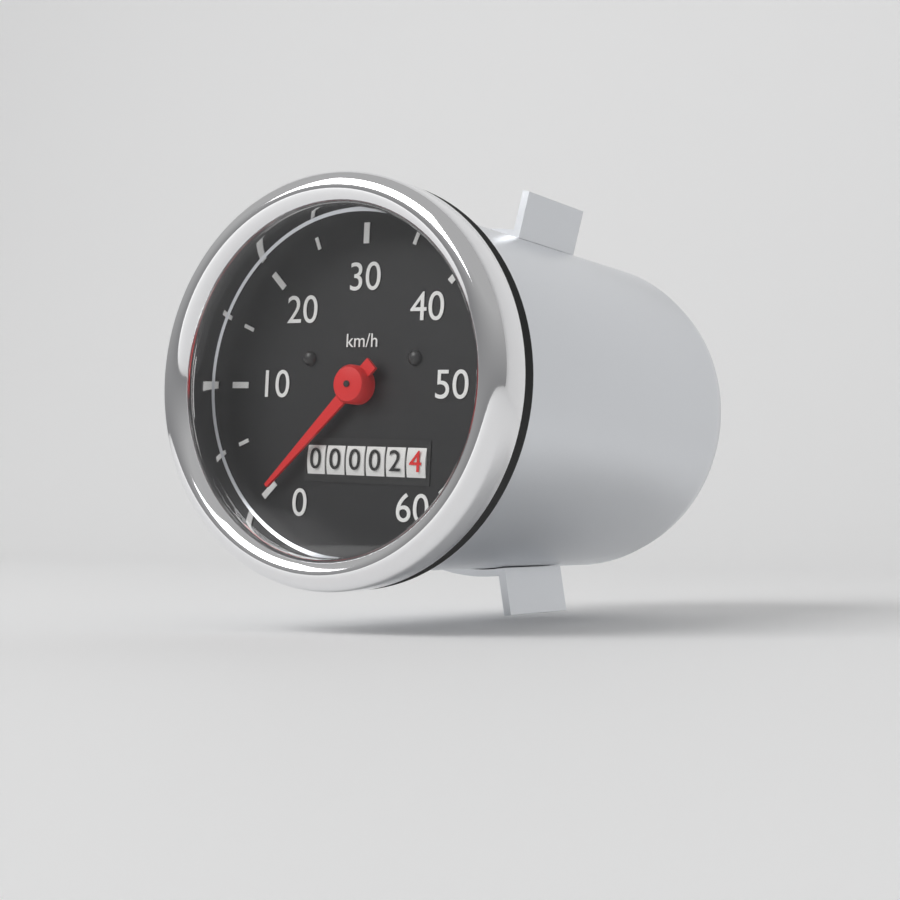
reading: 0 km/h
